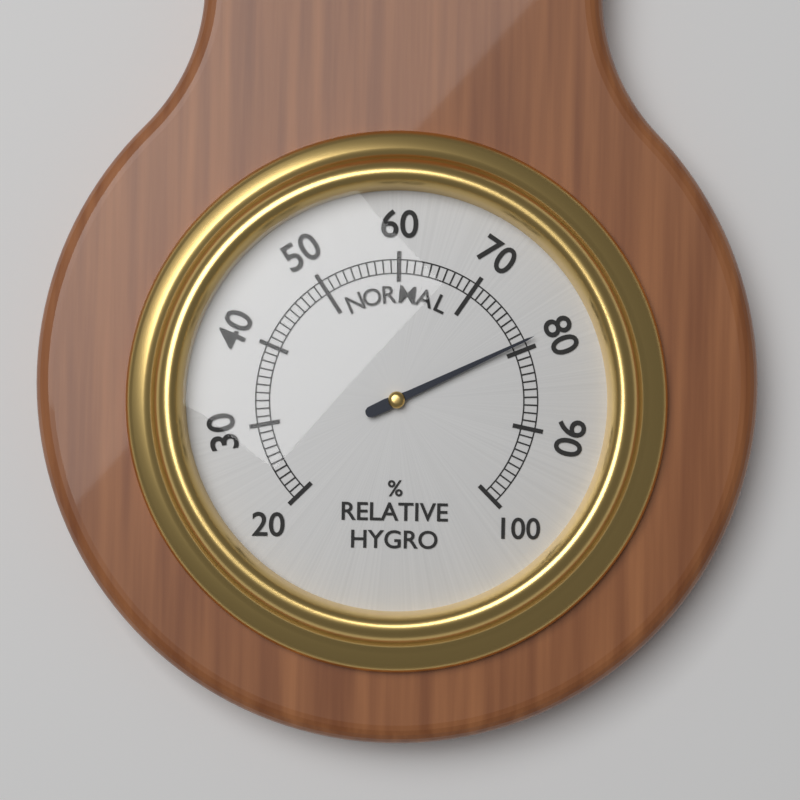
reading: 79 %
